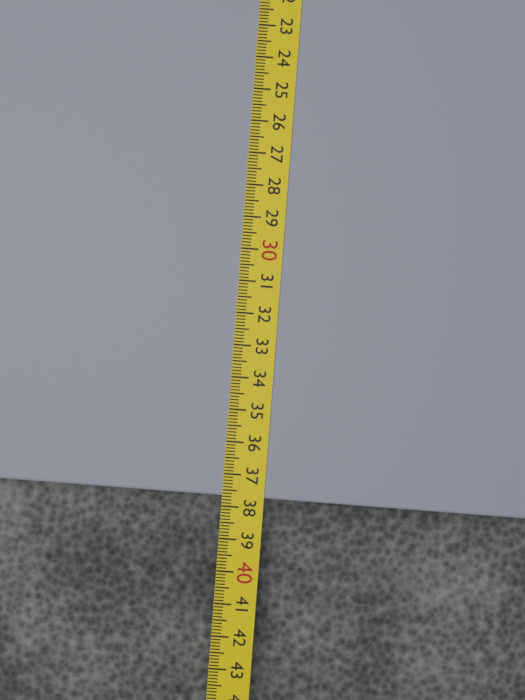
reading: 37.7 cm
